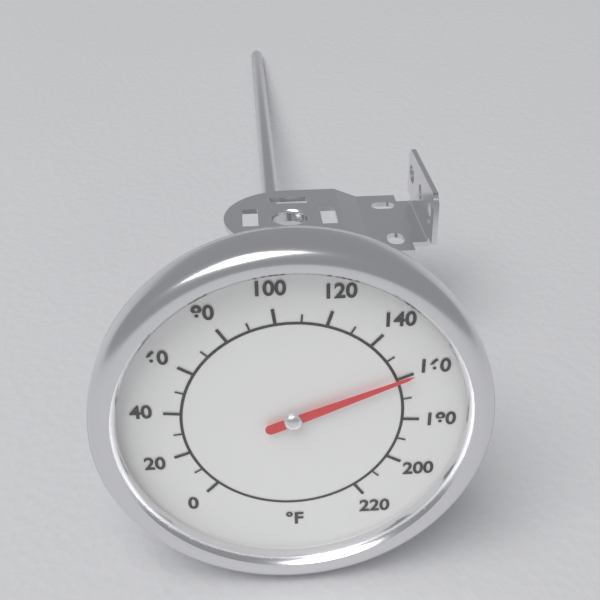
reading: 160 °F
